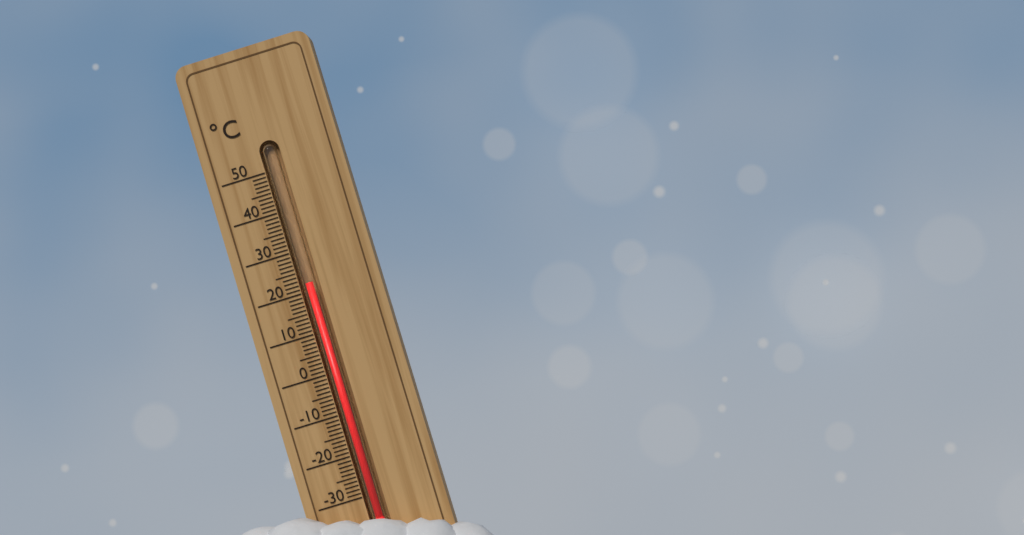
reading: 22 °C
